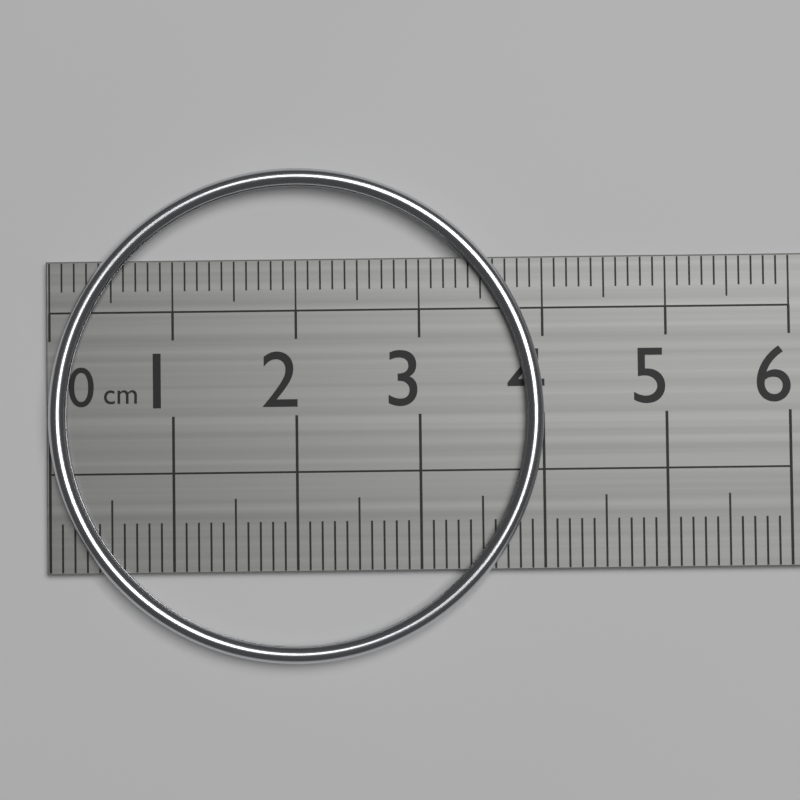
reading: 4.0 cm
